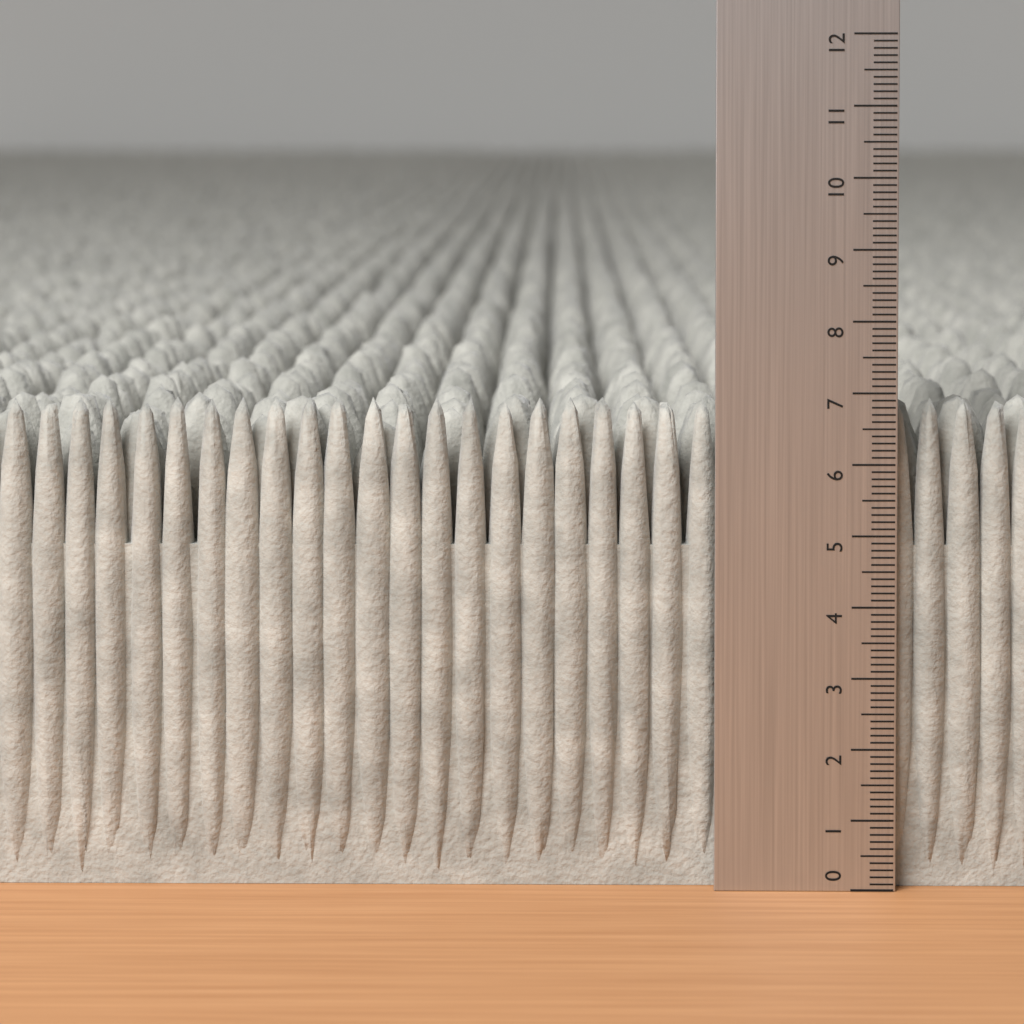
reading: 6.9 (no unit)
